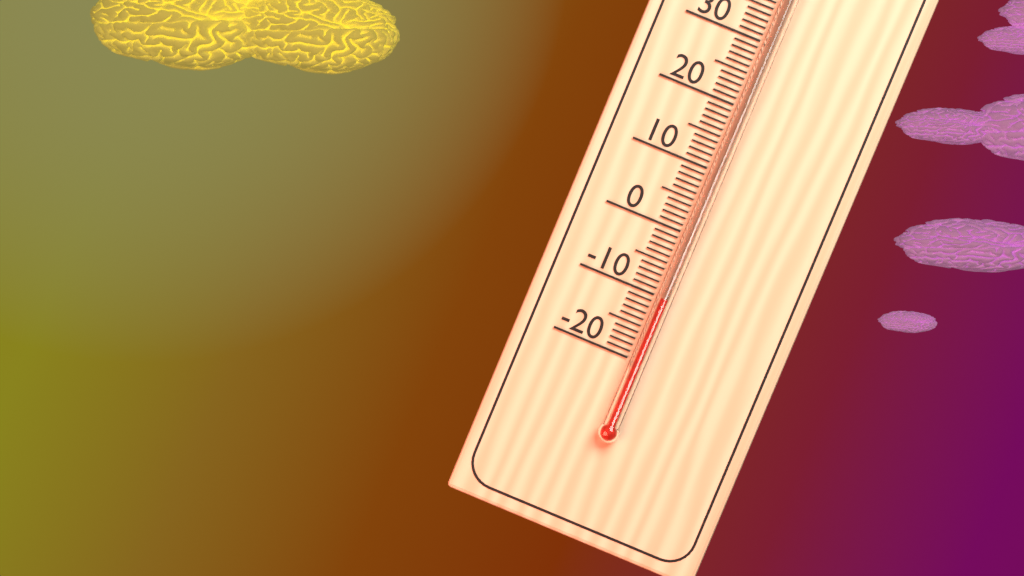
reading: -10 °C
